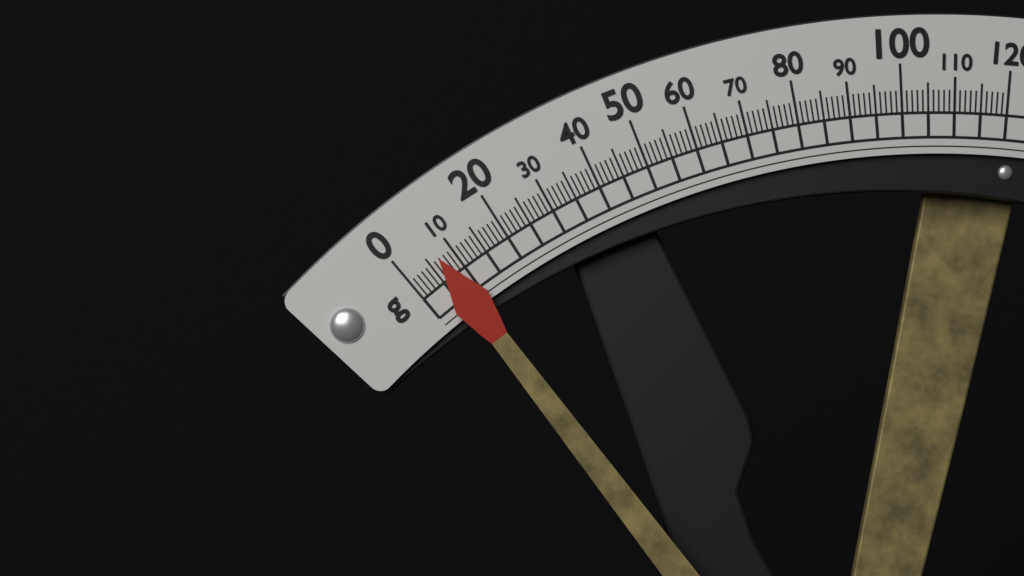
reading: 7 g
